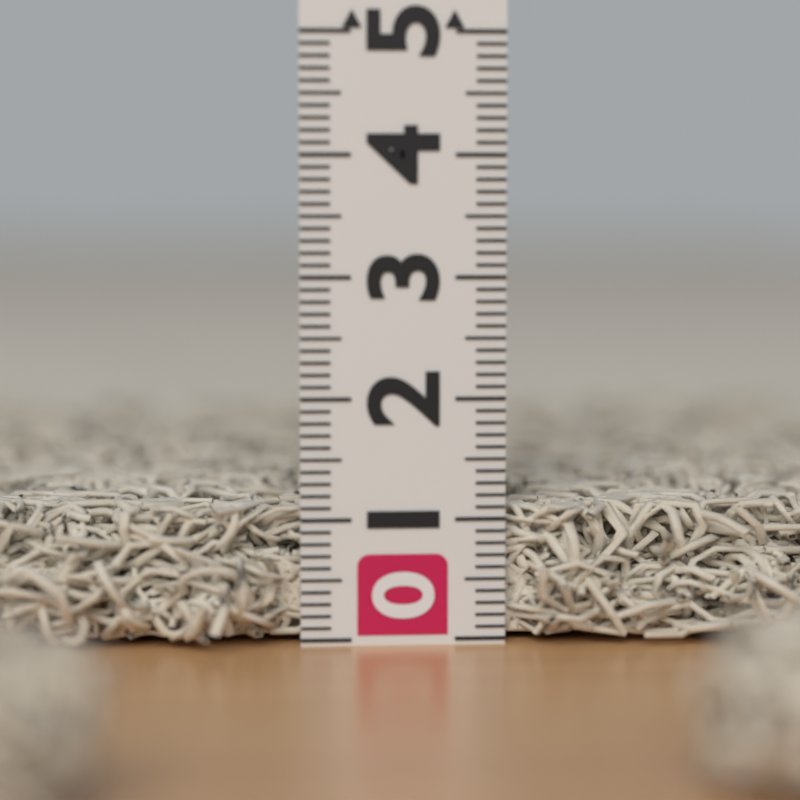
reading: 1.1 (no unit)
